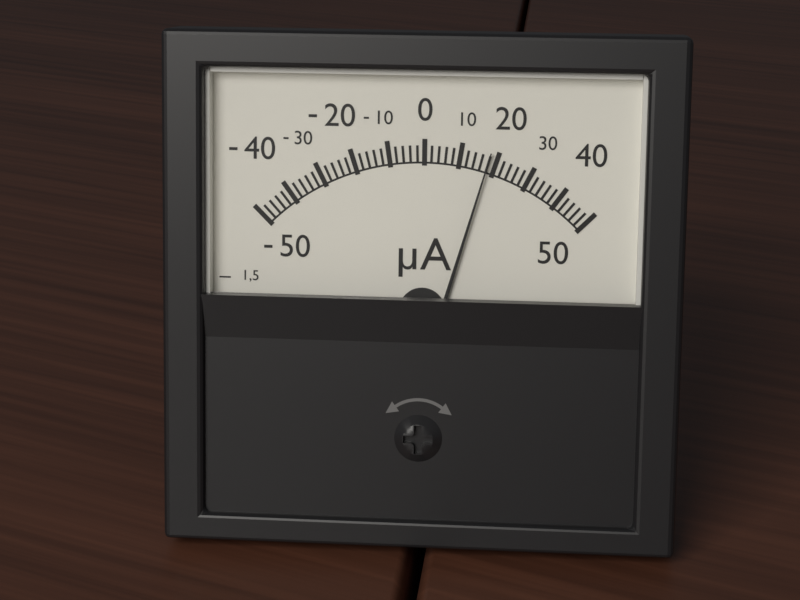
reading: 18 µA
